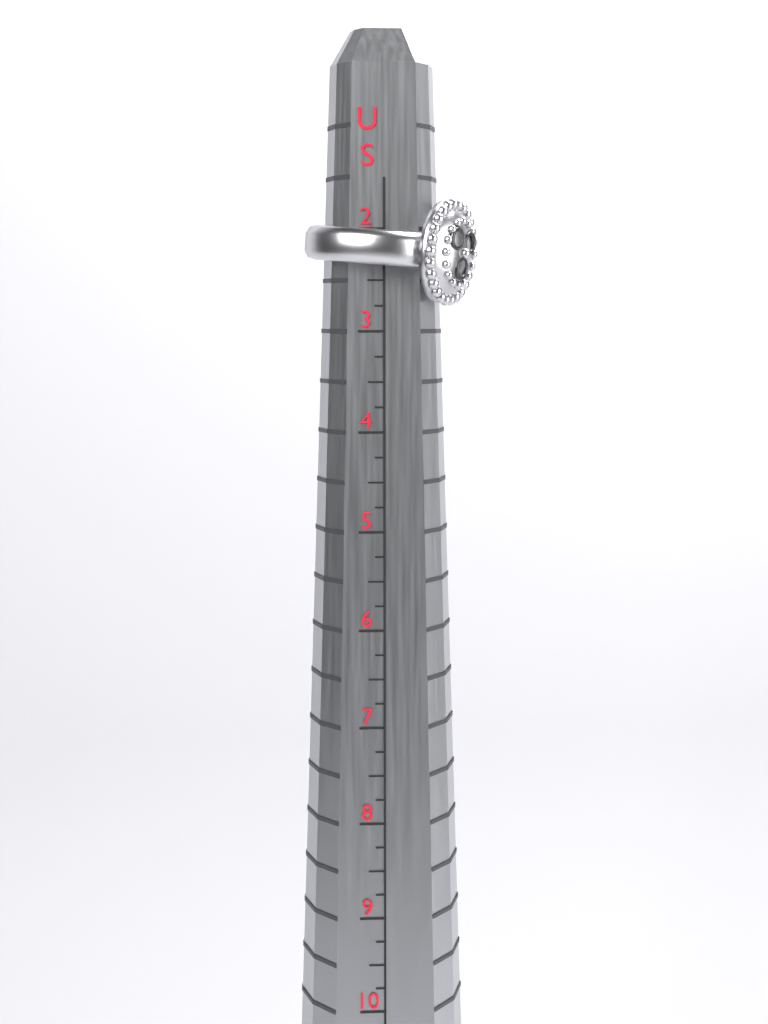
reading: 2.75 US
